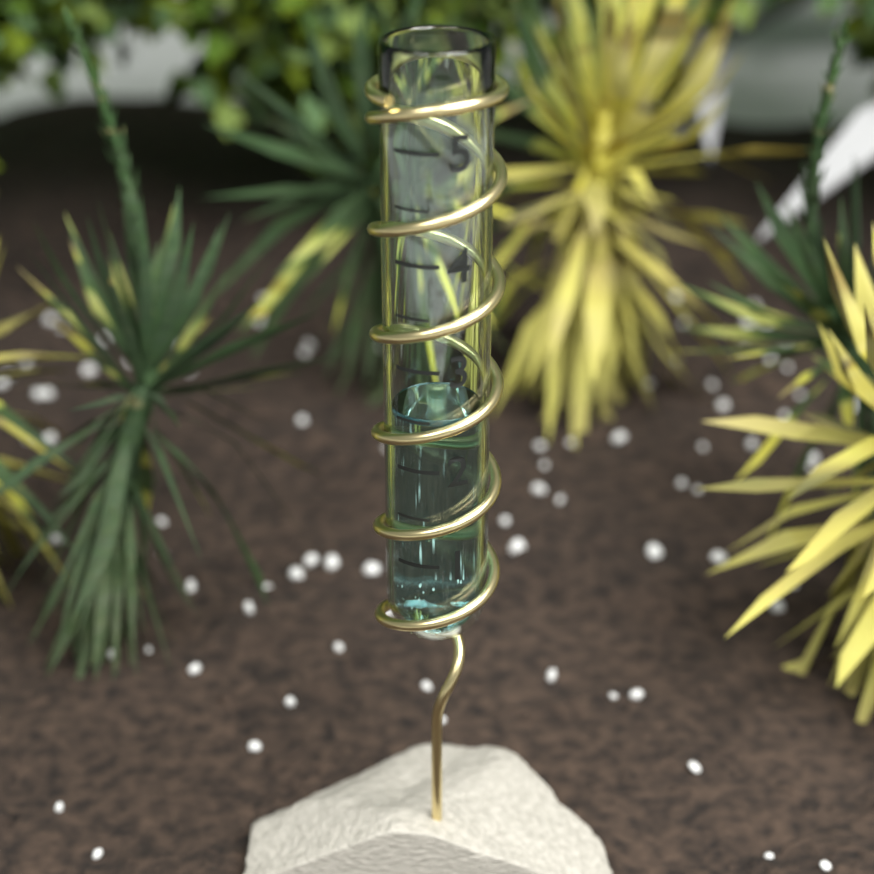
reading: 2.5 (no unit)
